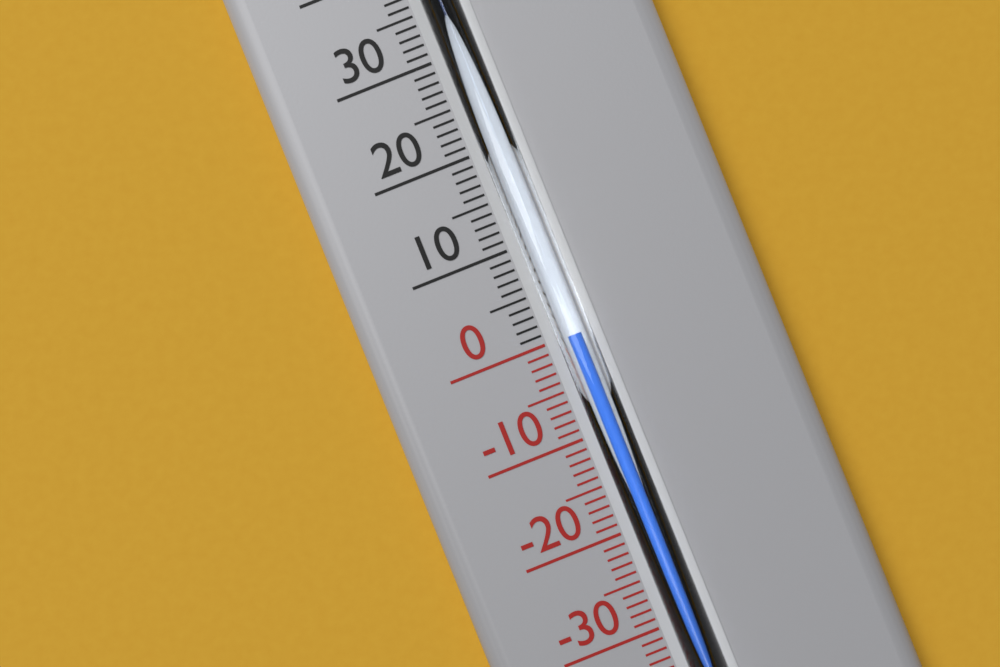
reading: 0 °C
